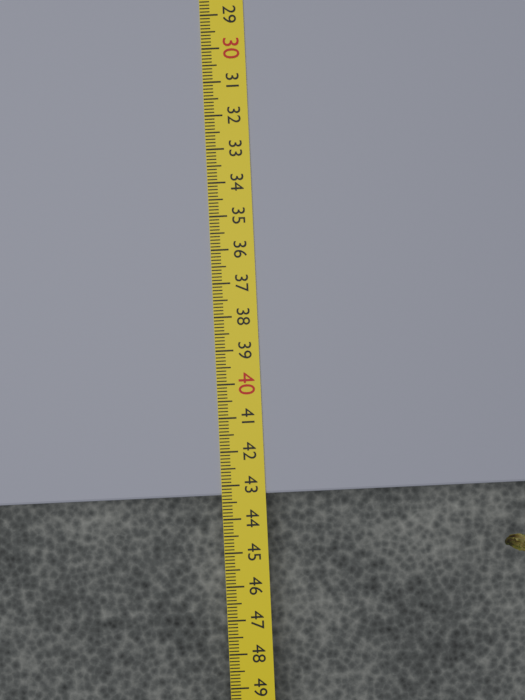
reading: 43.3 cm
